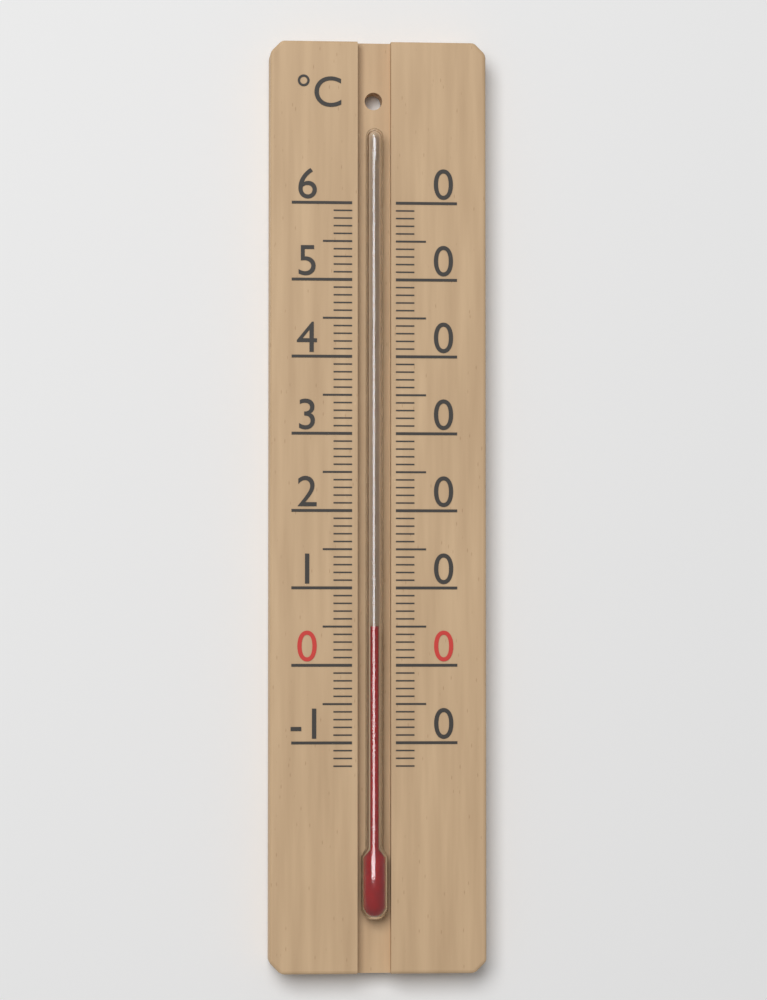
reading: 5 °C
